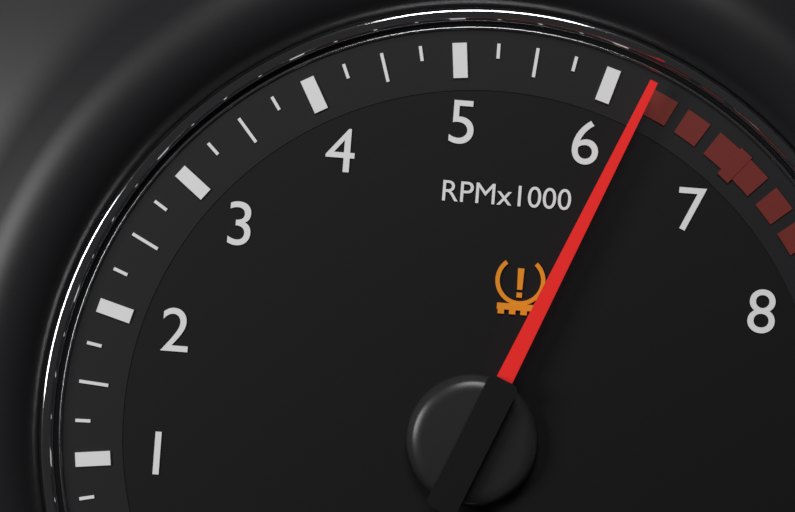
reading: 6.25 RPM x1000
